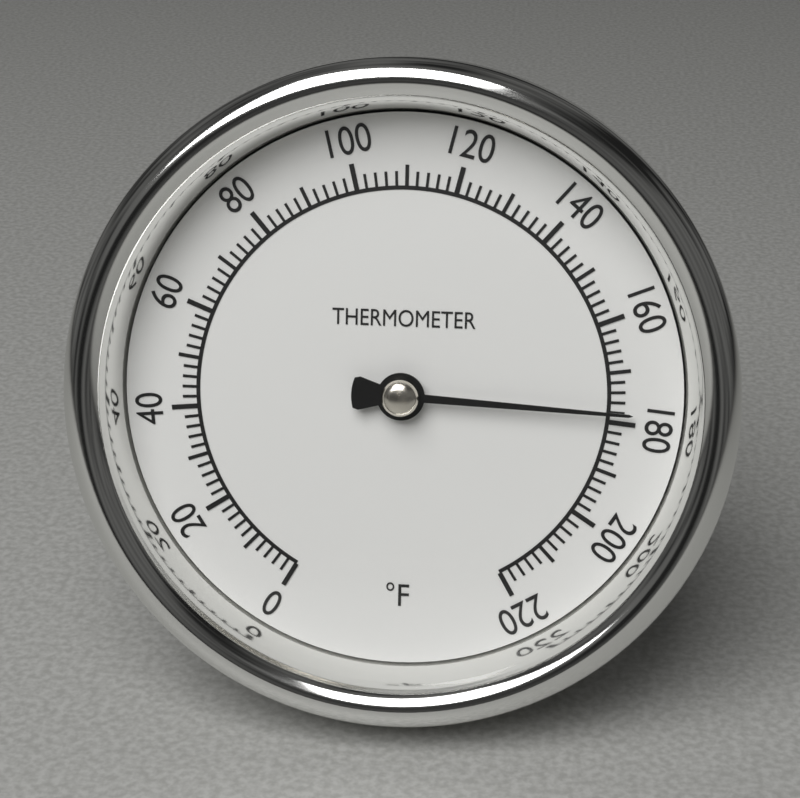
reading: 178 °F
